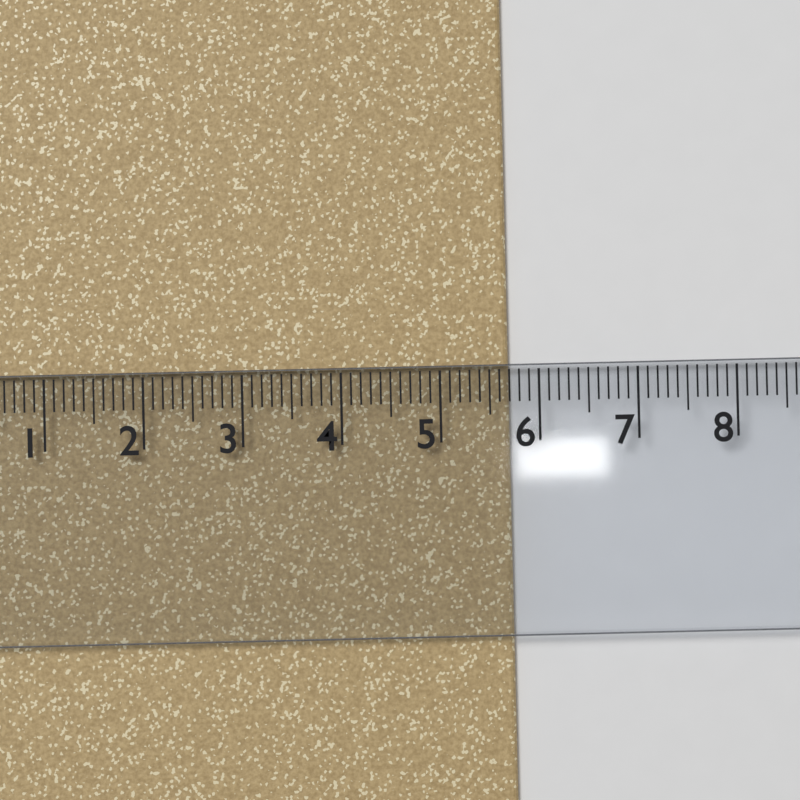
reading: 5.7 cm
